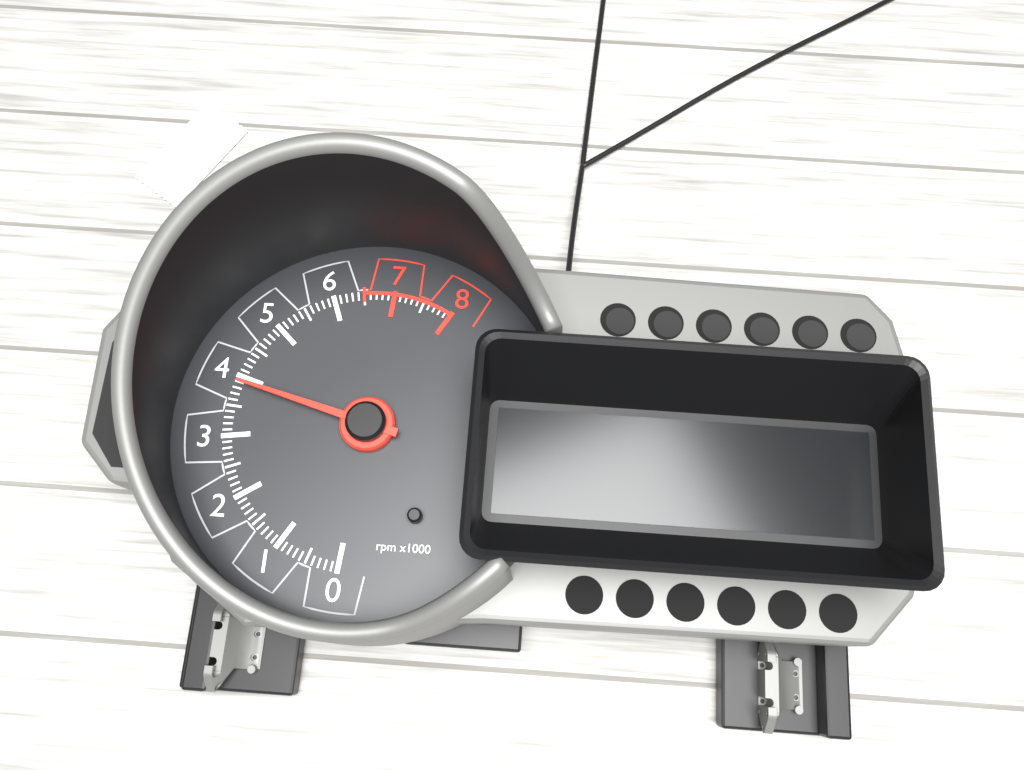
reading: 3900 rpm
